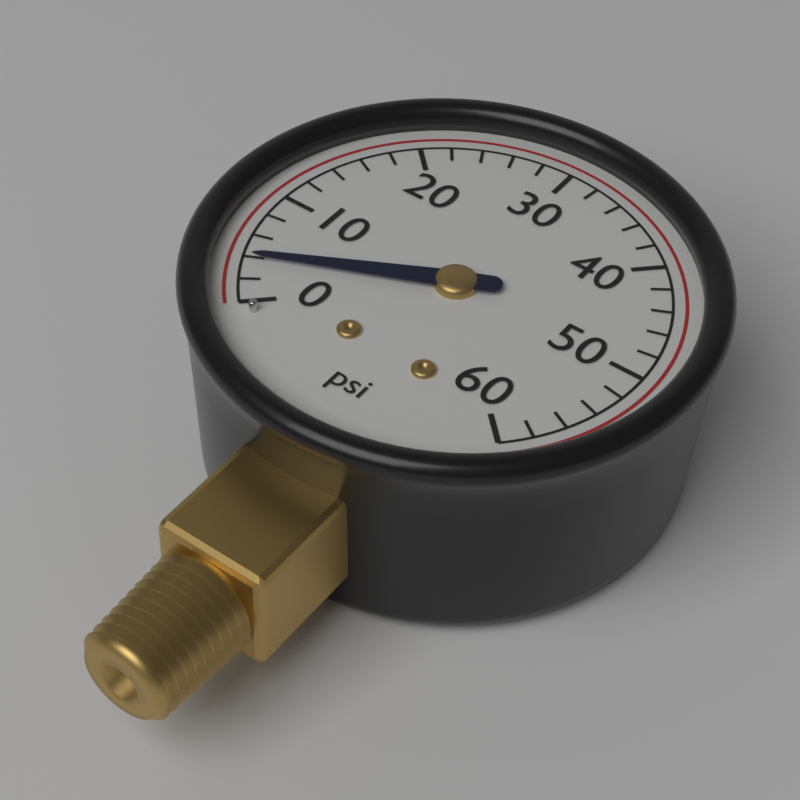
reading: 4 psi
